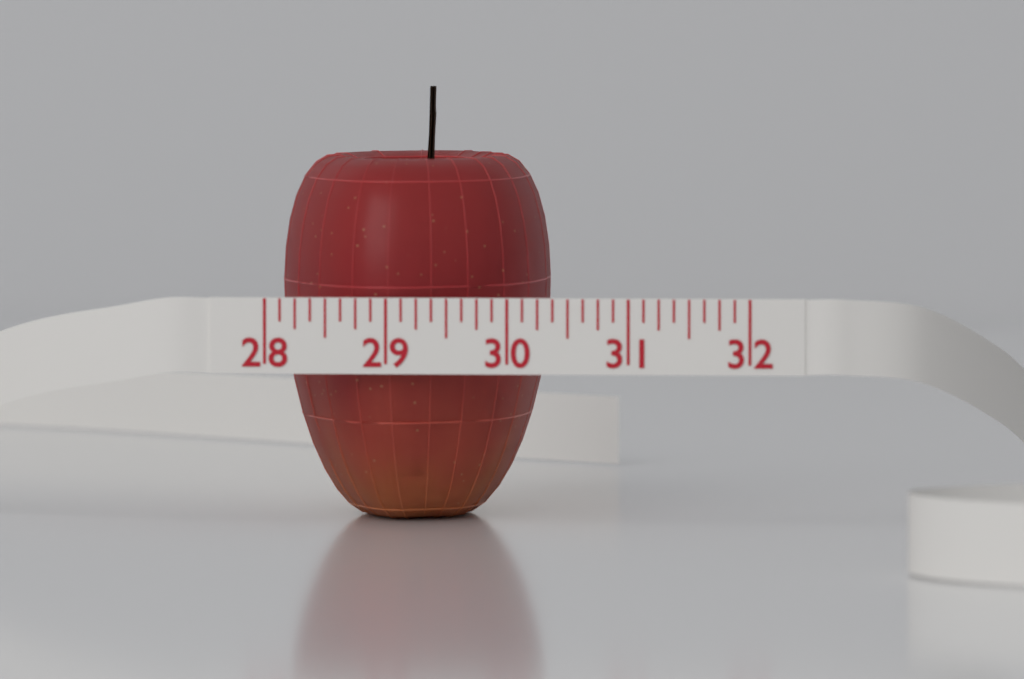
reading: 30.250 (no unit)
